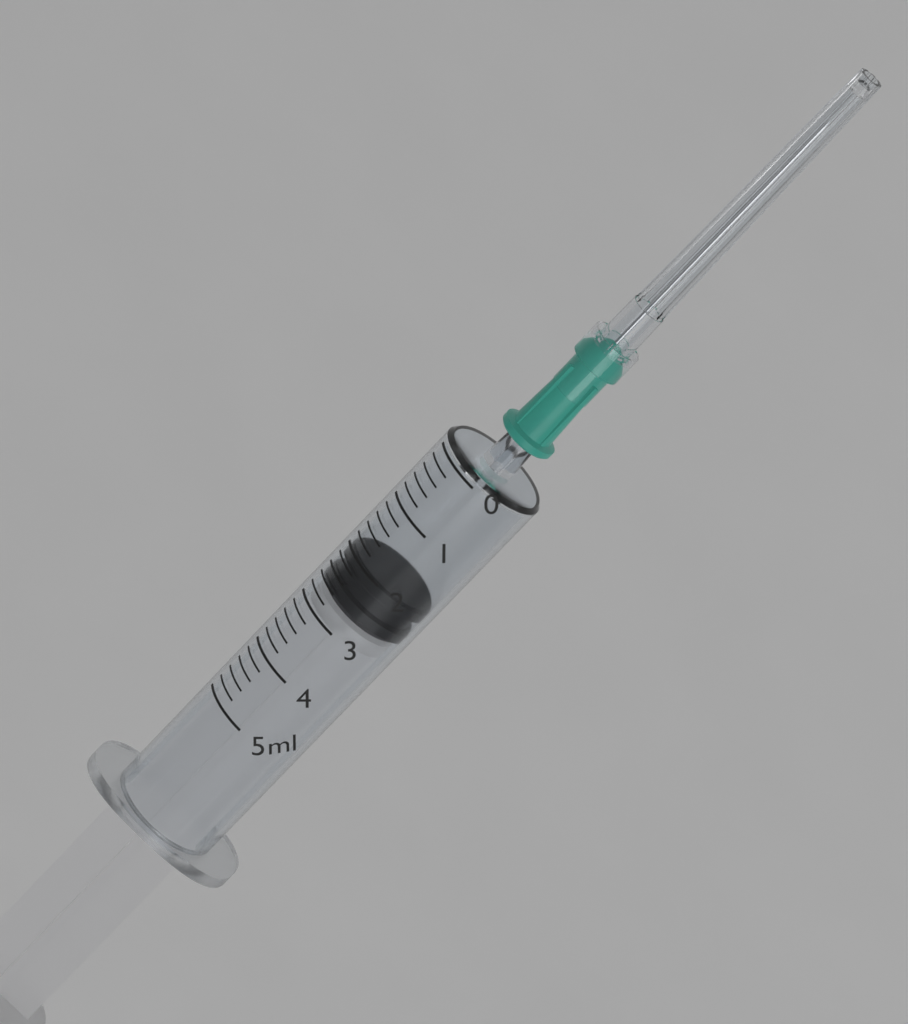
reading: 2.0 ml
